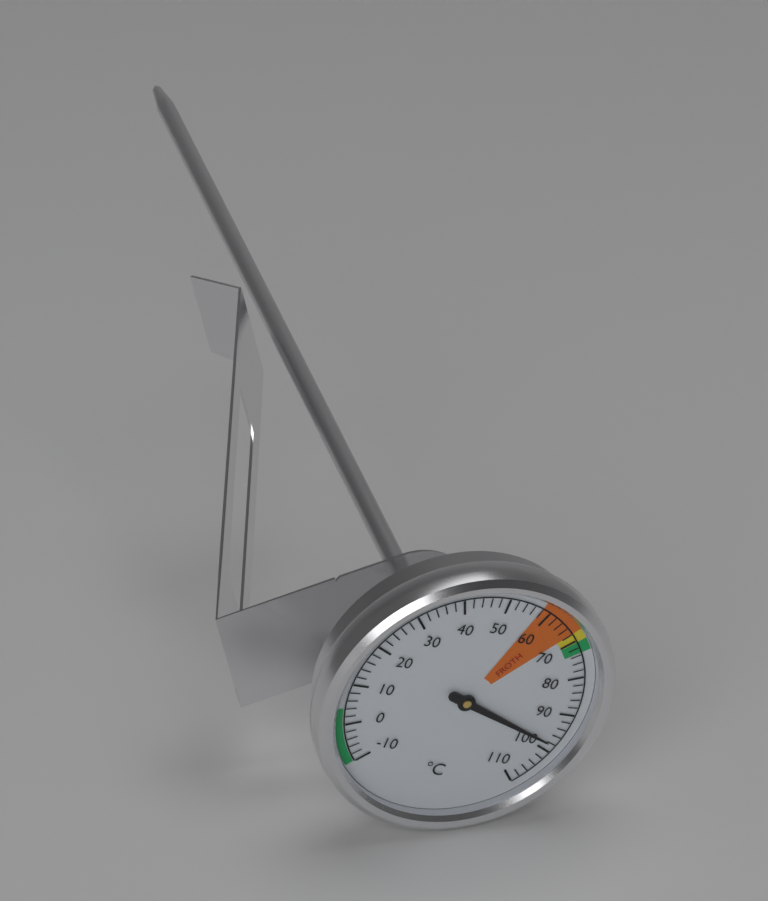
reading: 98 °C
